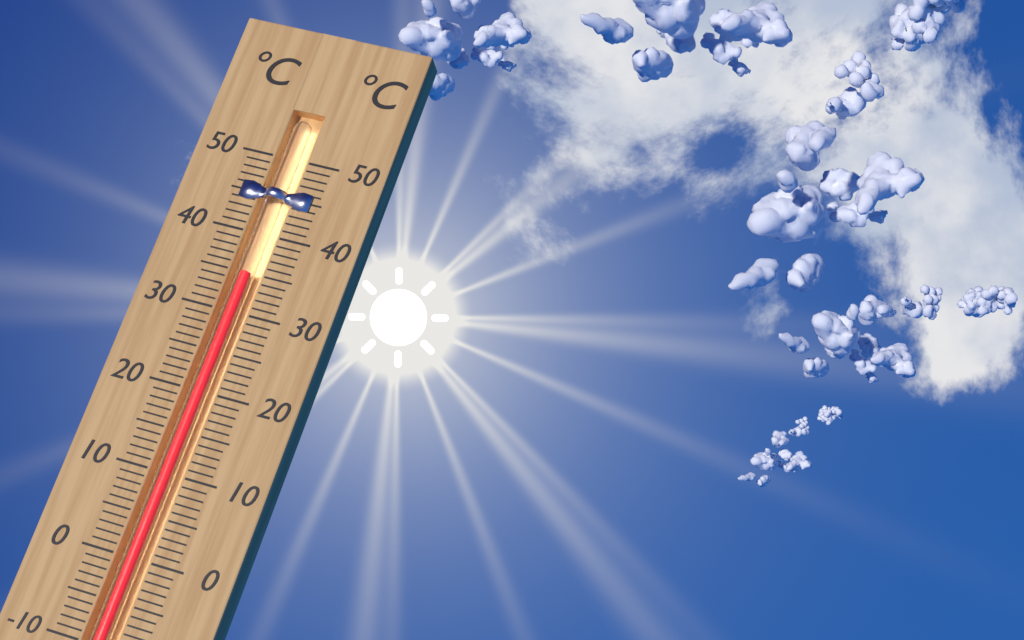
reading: 35 °C
